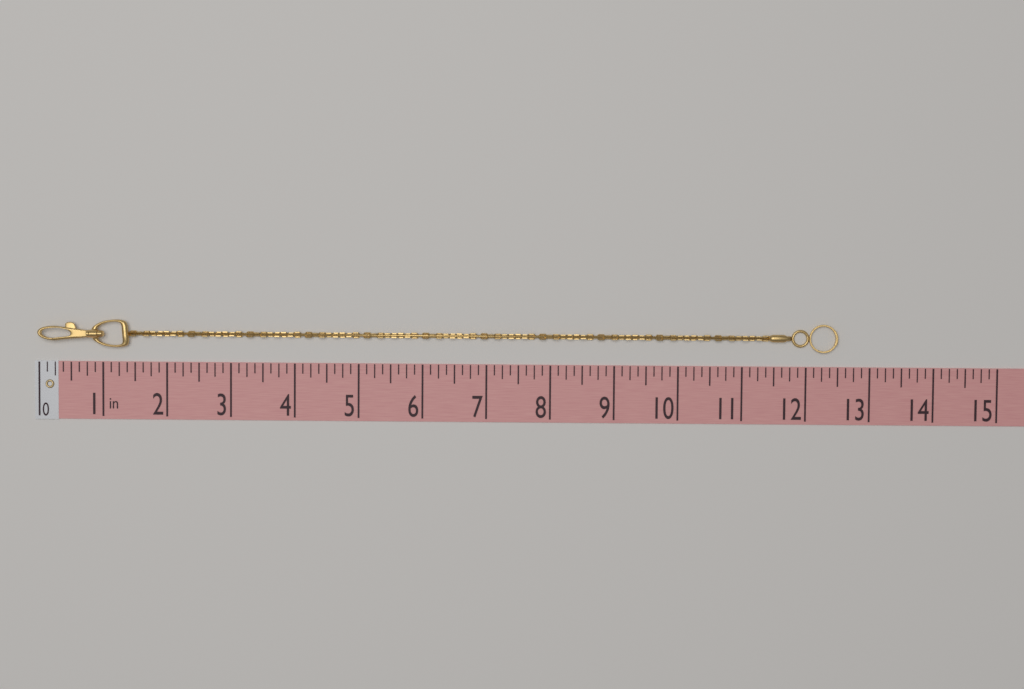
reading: 12.500 in
